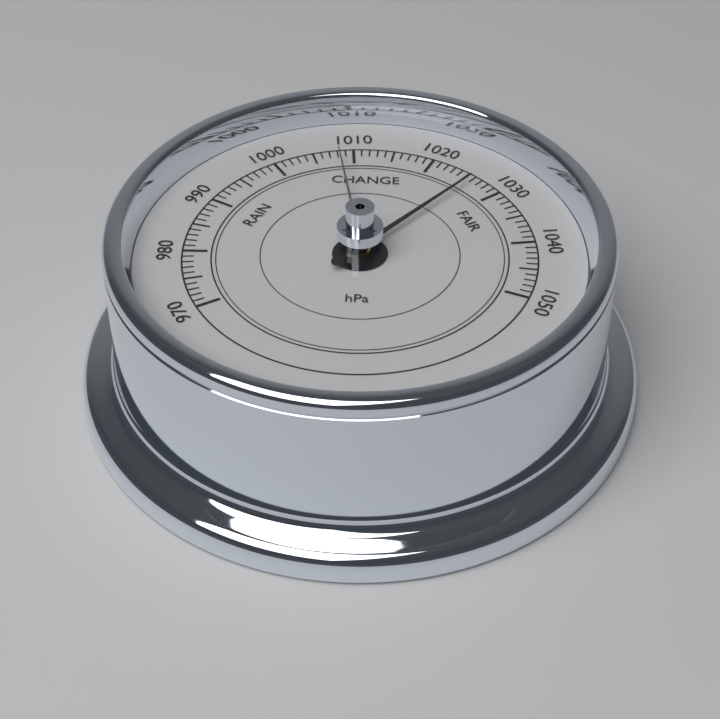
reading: 1026 hPa
